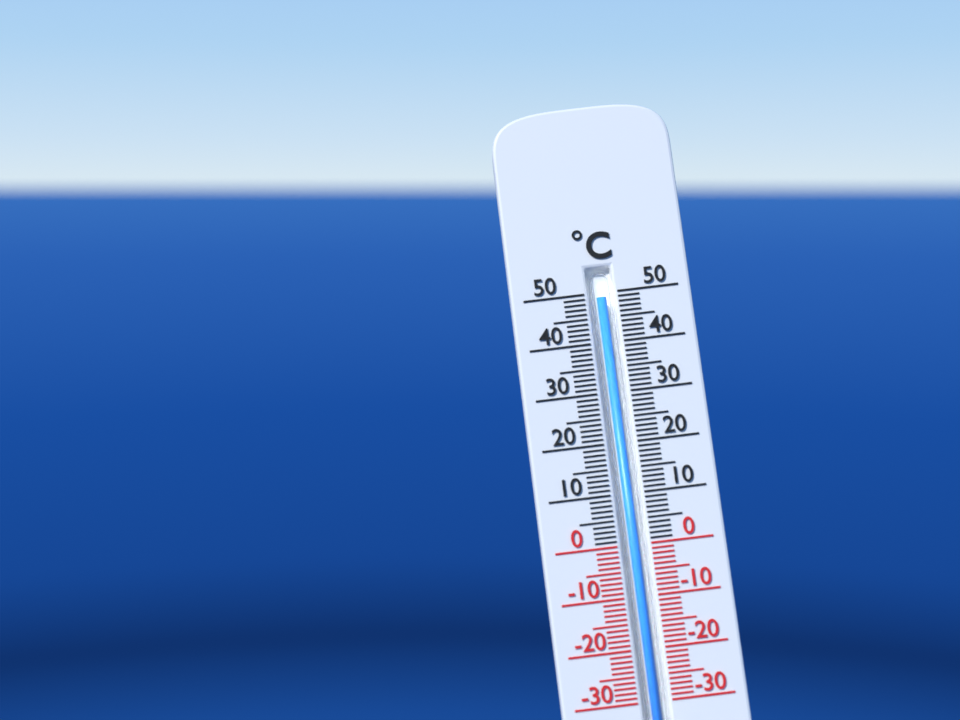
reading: 49 °C
